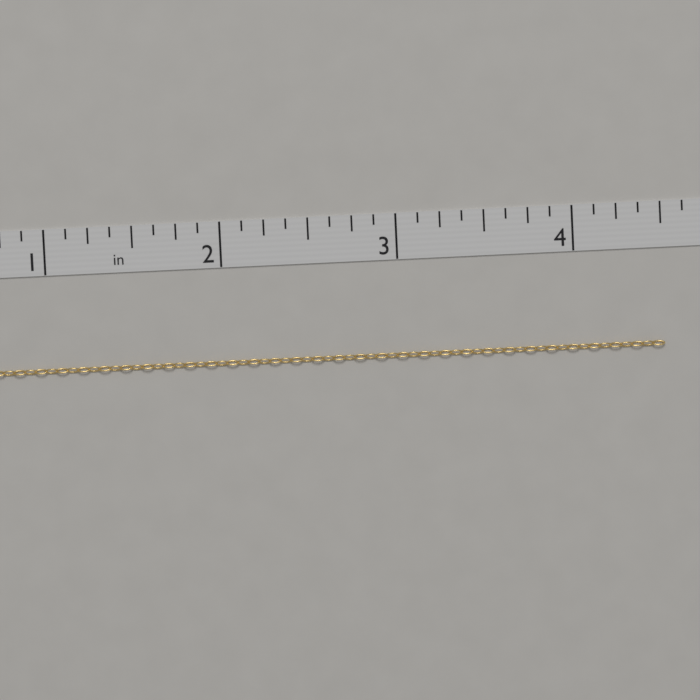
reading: 4.500 in
